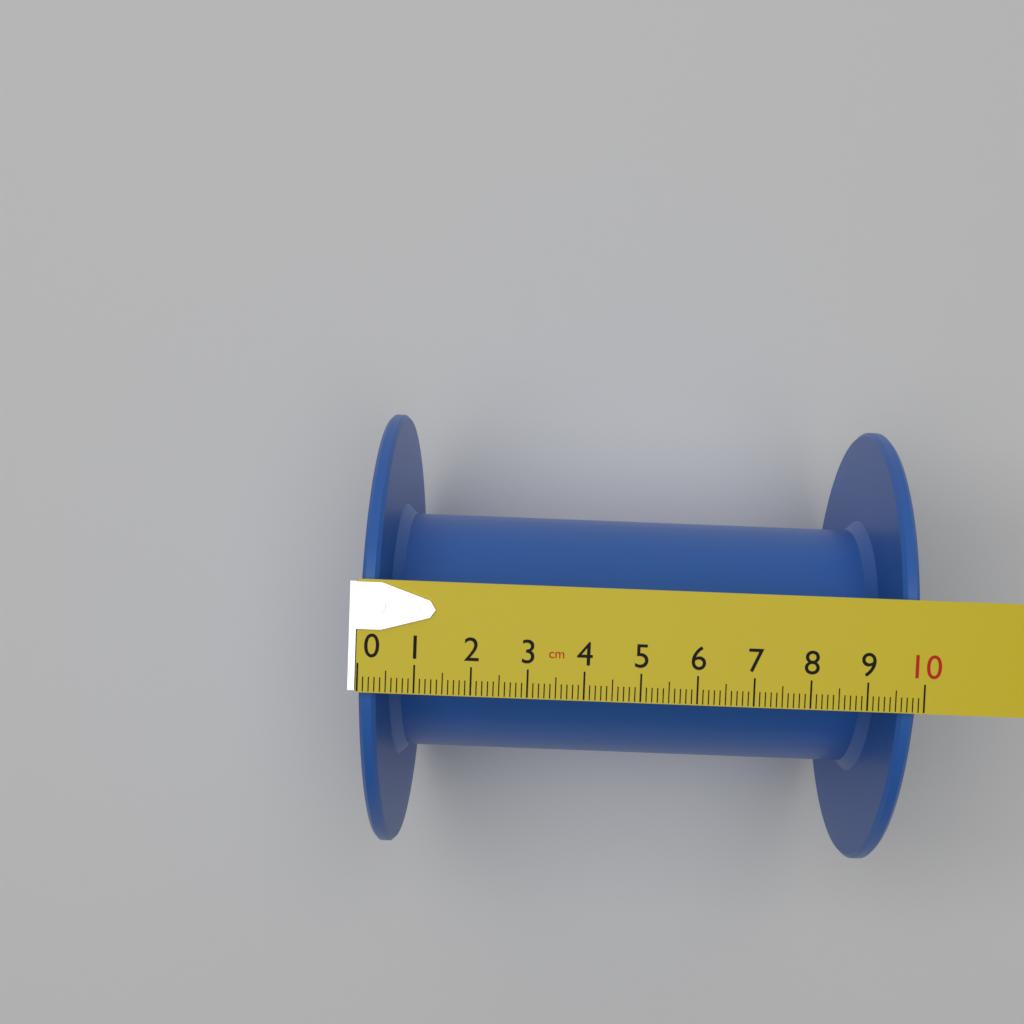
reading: 9.9 cm
